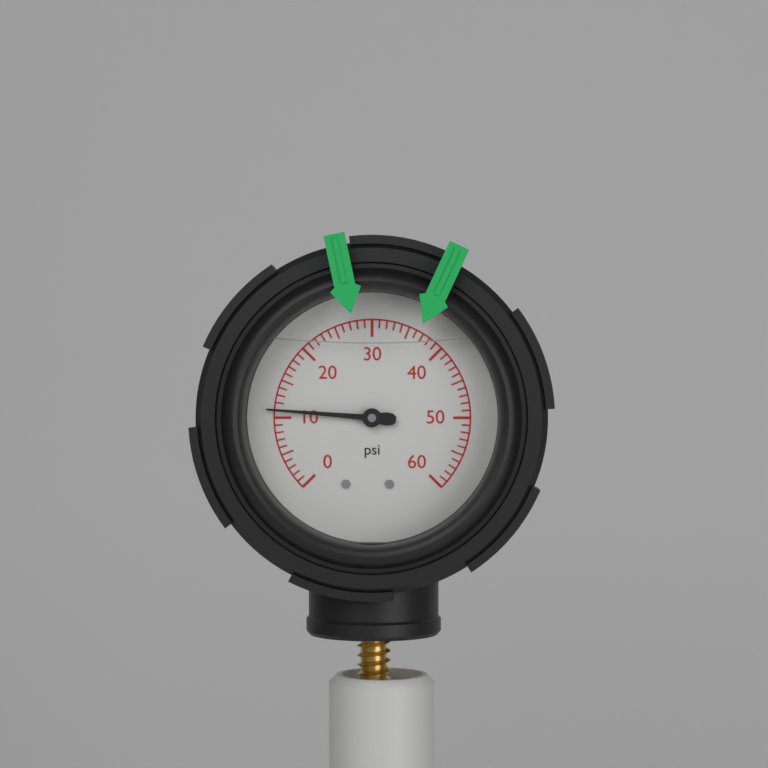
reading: 11 psi
